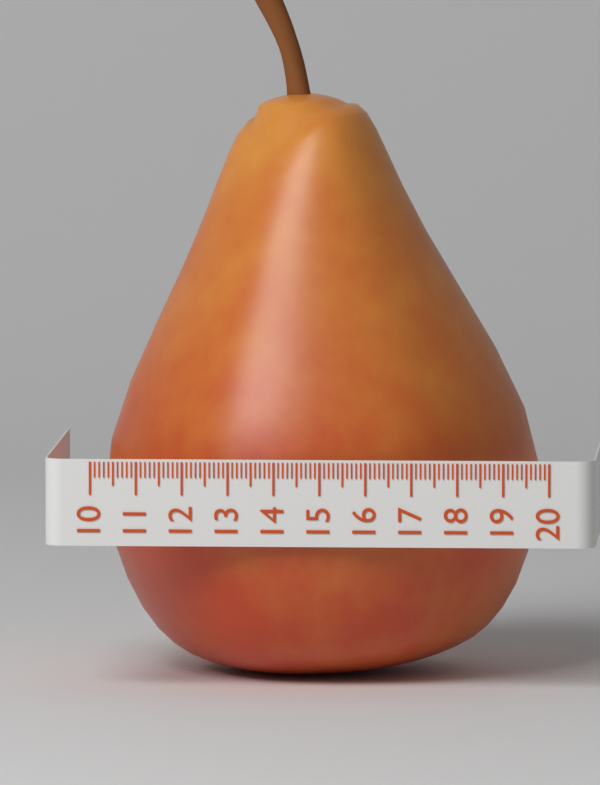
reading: 19.6 (no unit)
